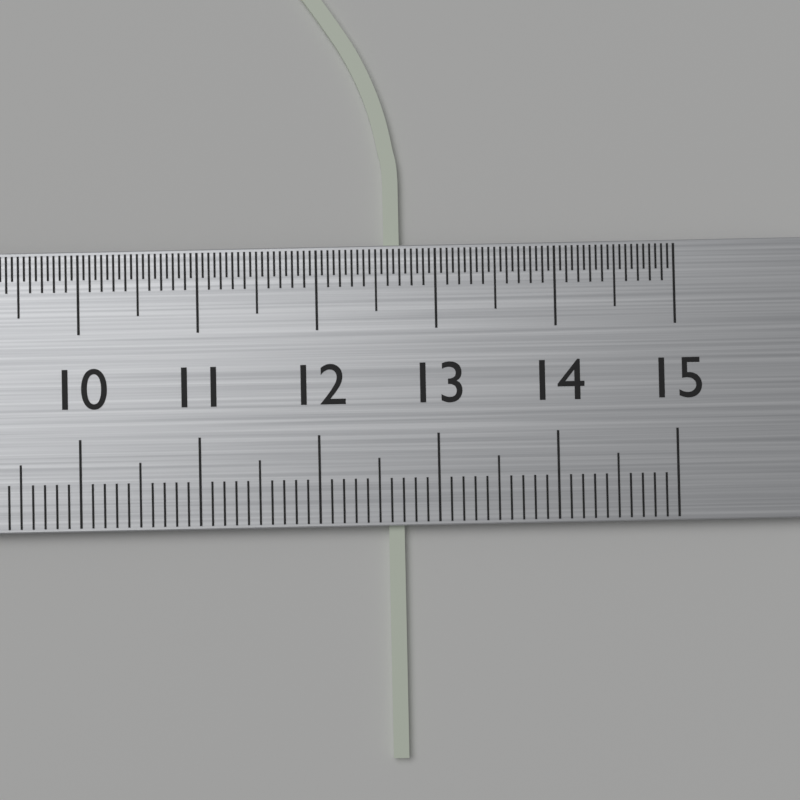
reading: 12.7 cm
